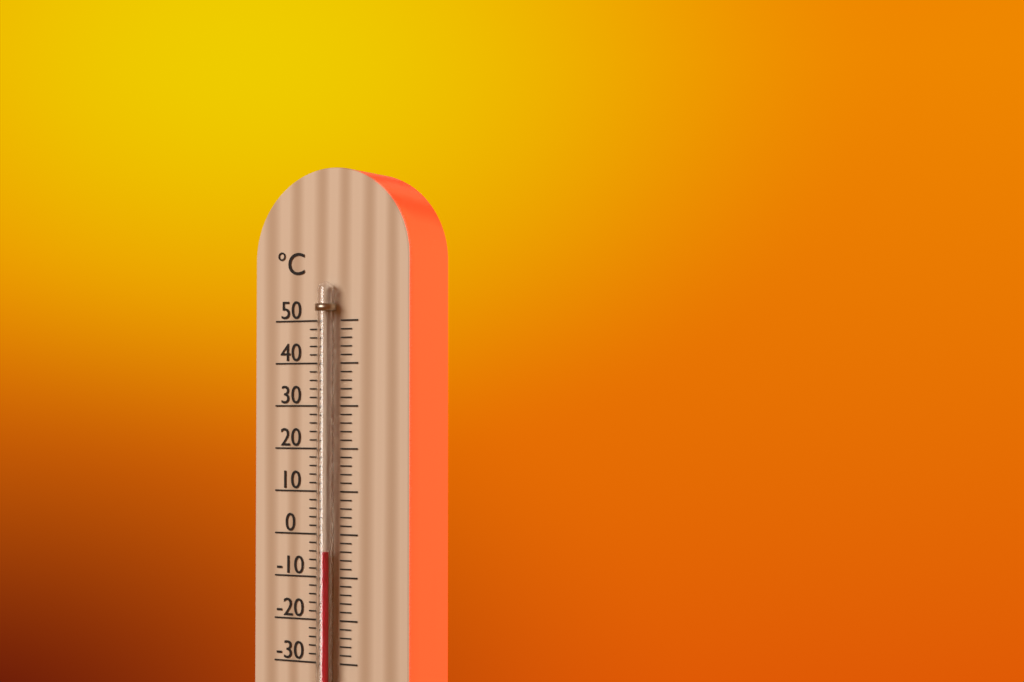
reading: -4 °C
